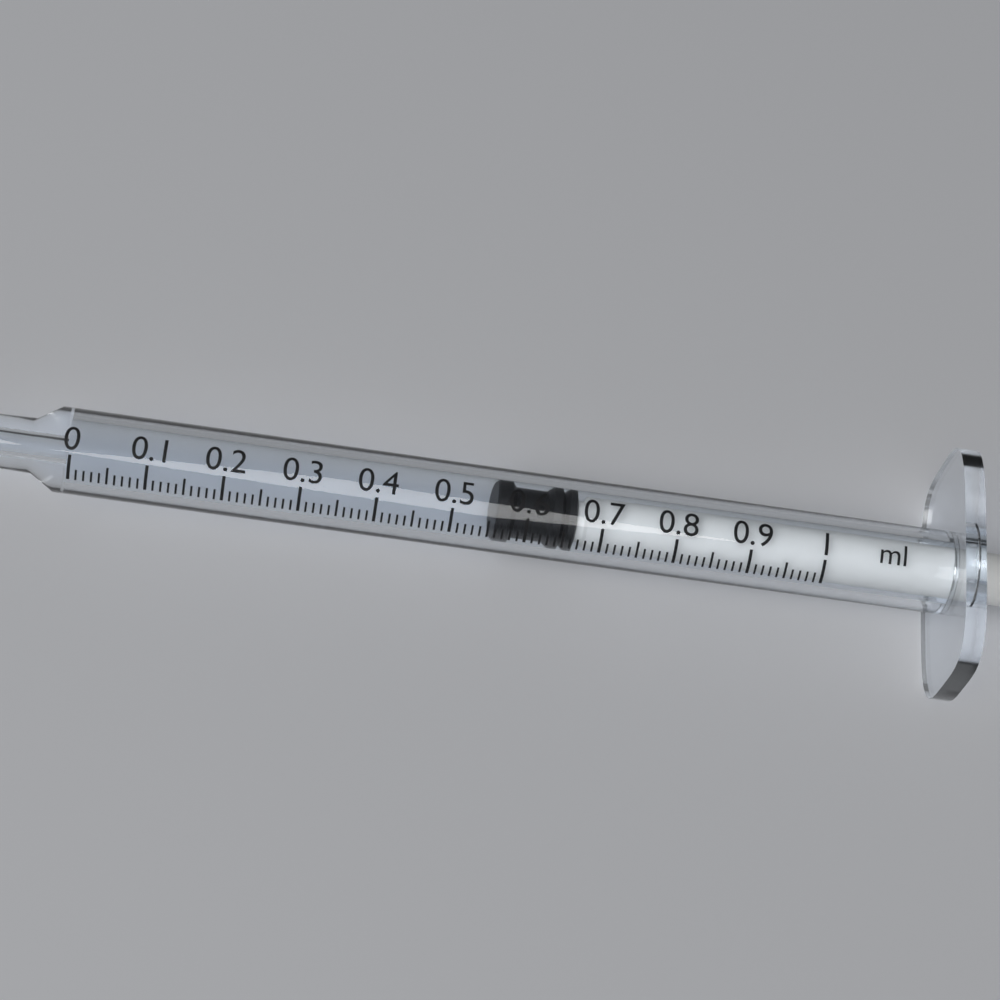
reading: 0.56 ml
